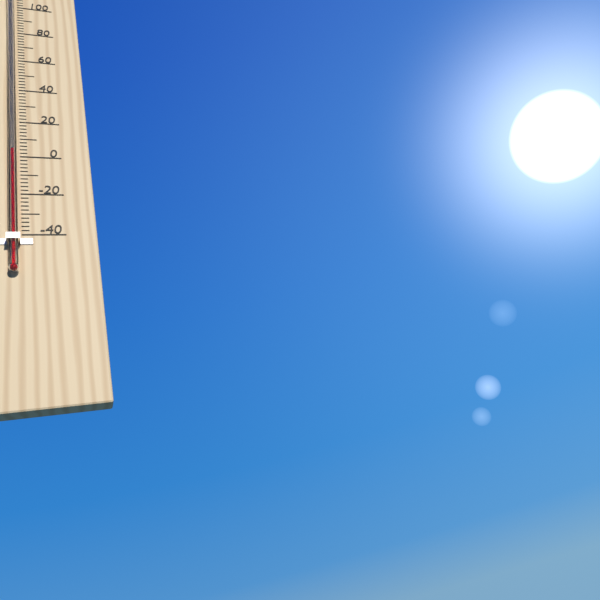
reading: 2 °F
